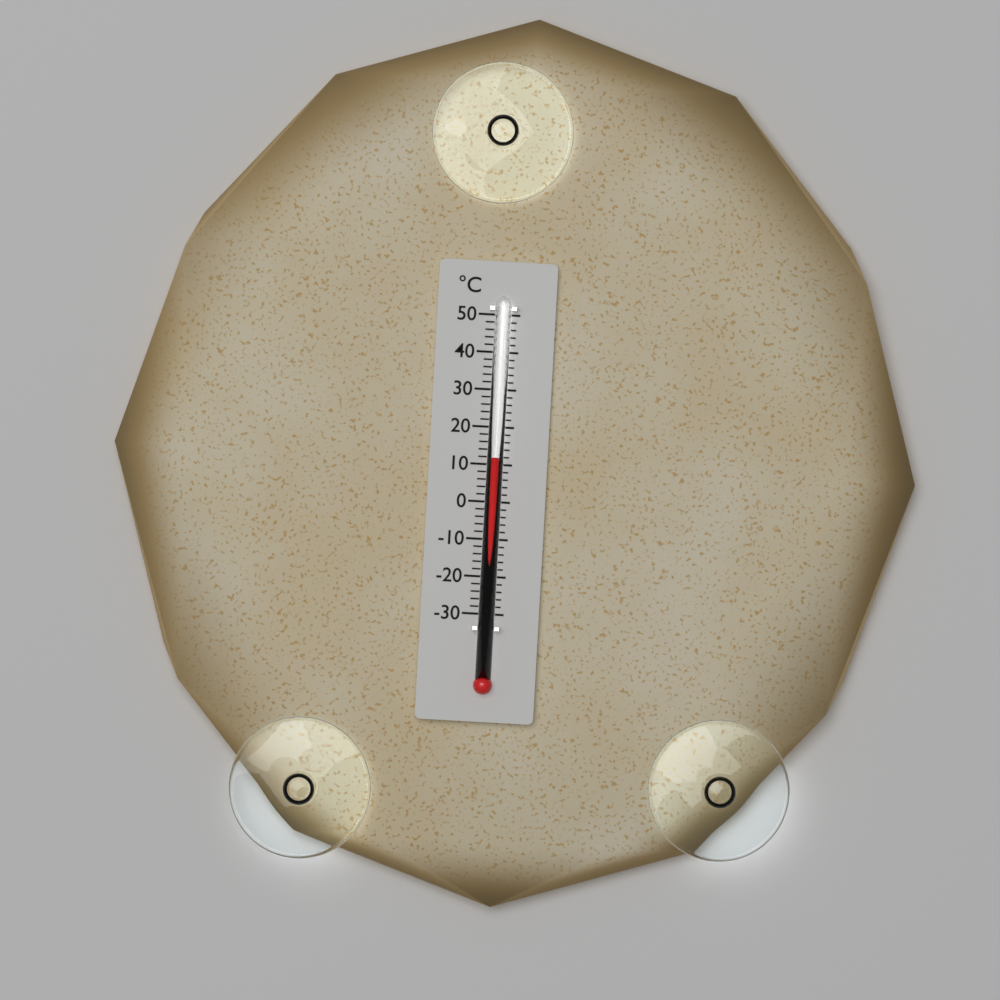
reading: 12 °C
